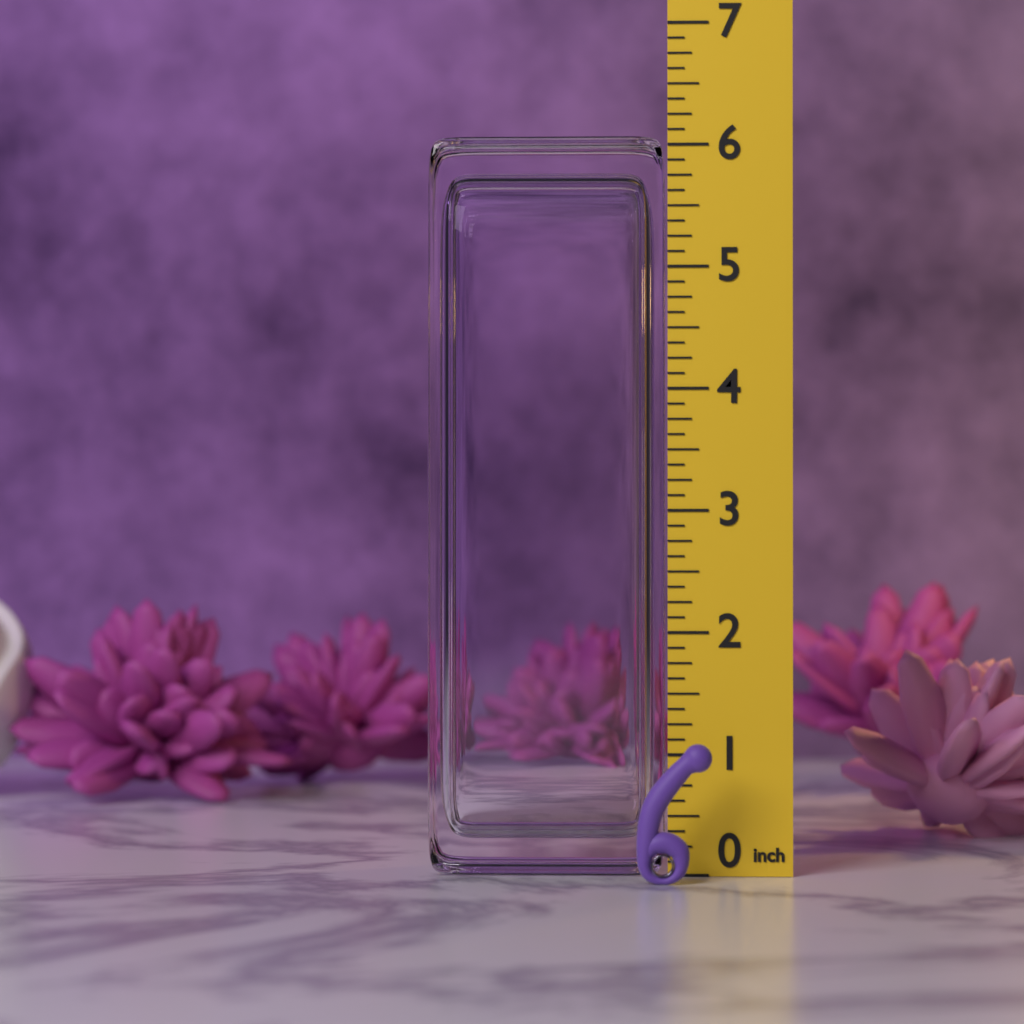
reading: 1.125 in
